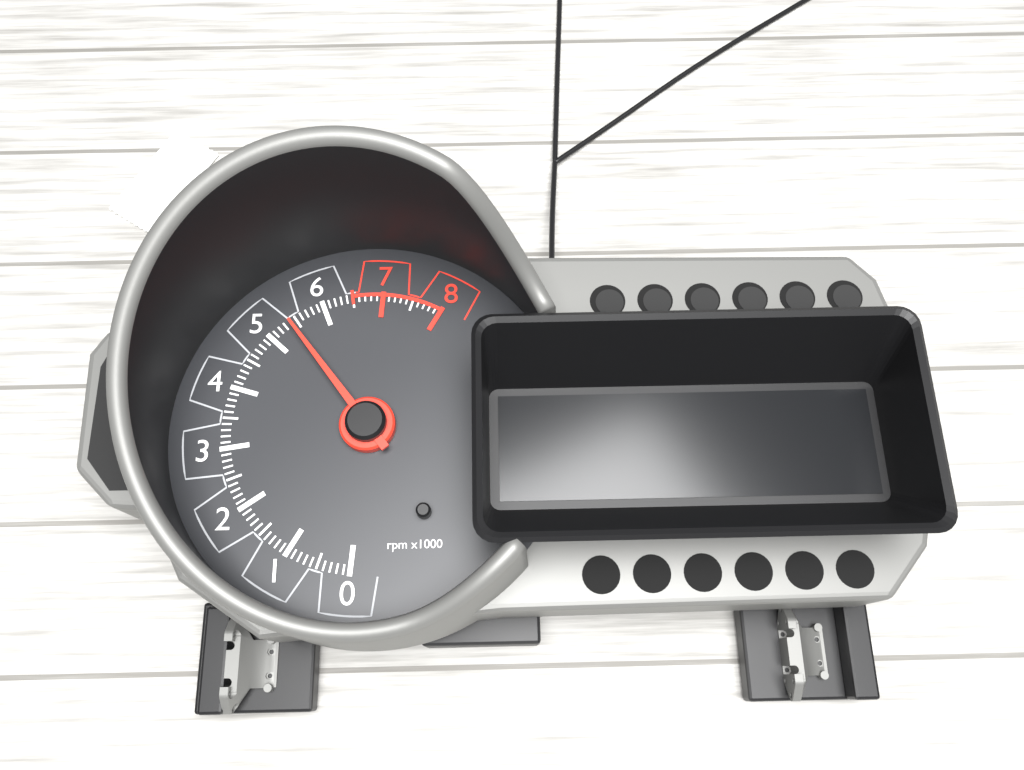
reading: 5400 rpm
